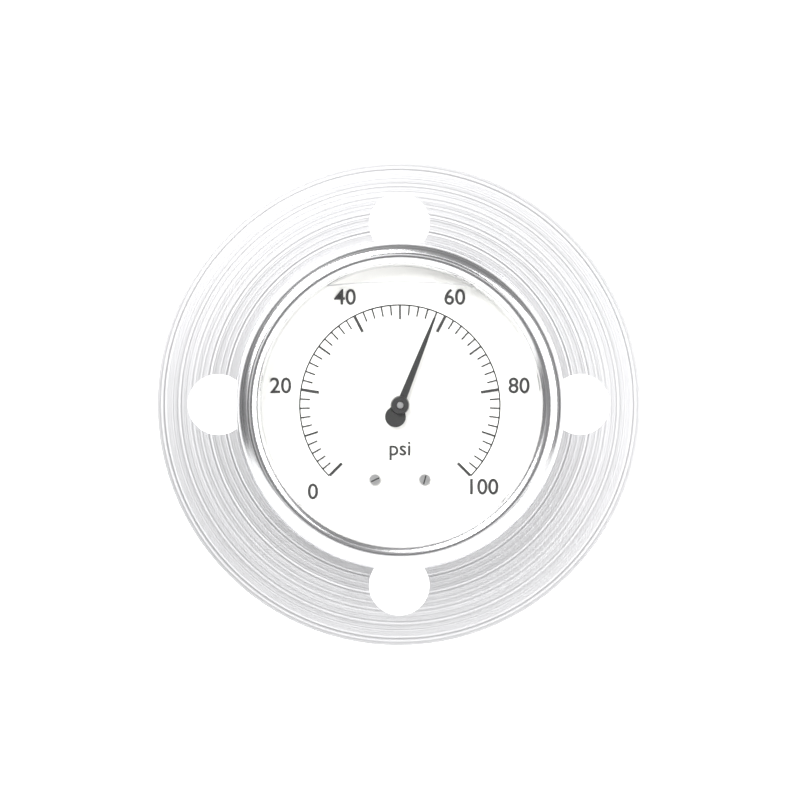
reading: 58 psi
